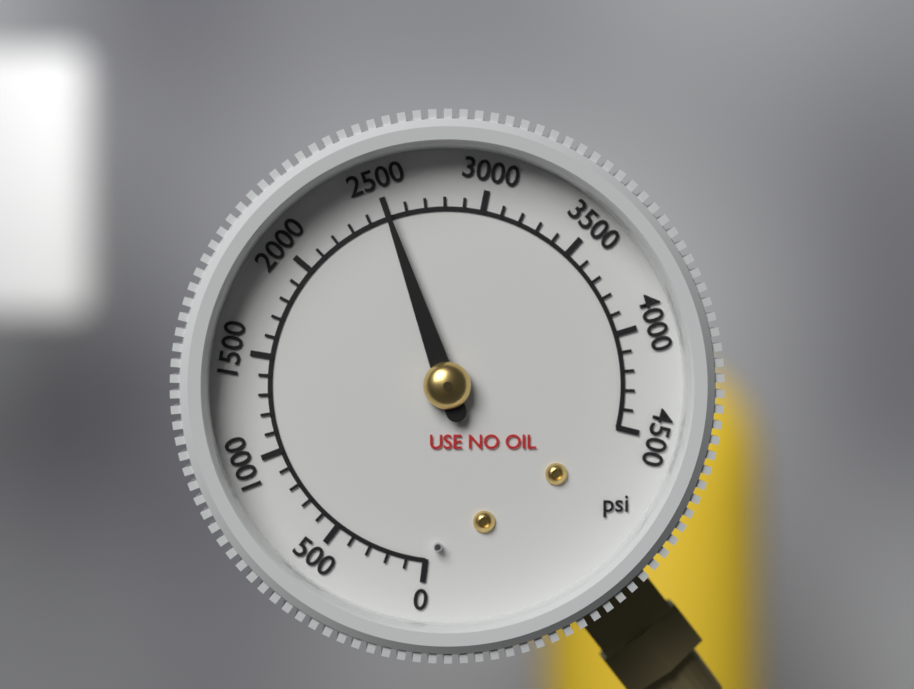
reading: 2500 psi
